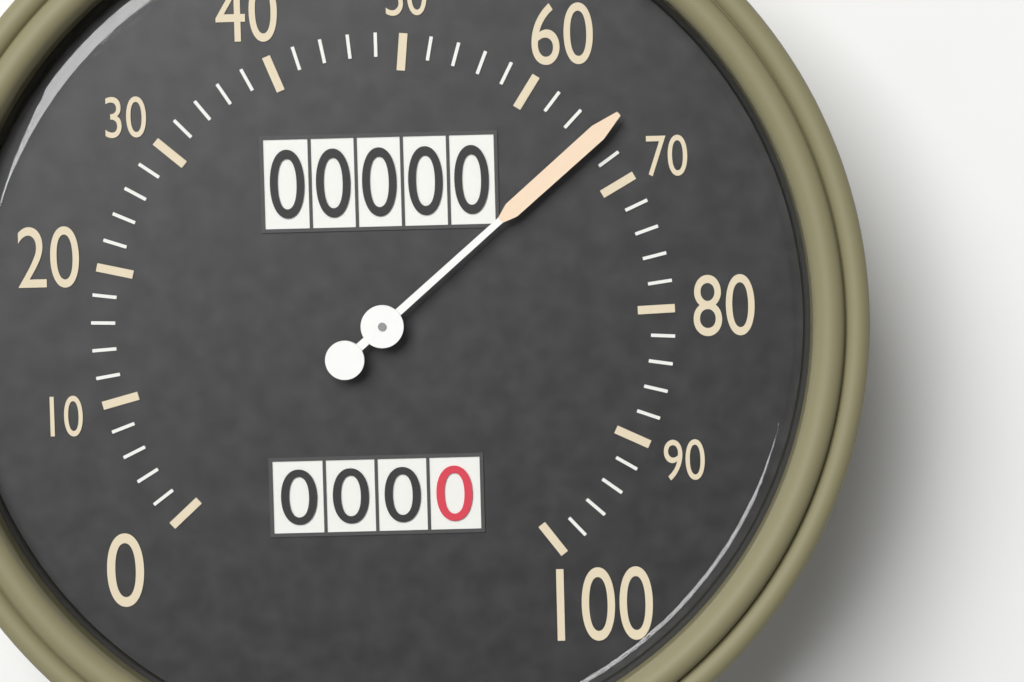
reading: 66 (no unit)
